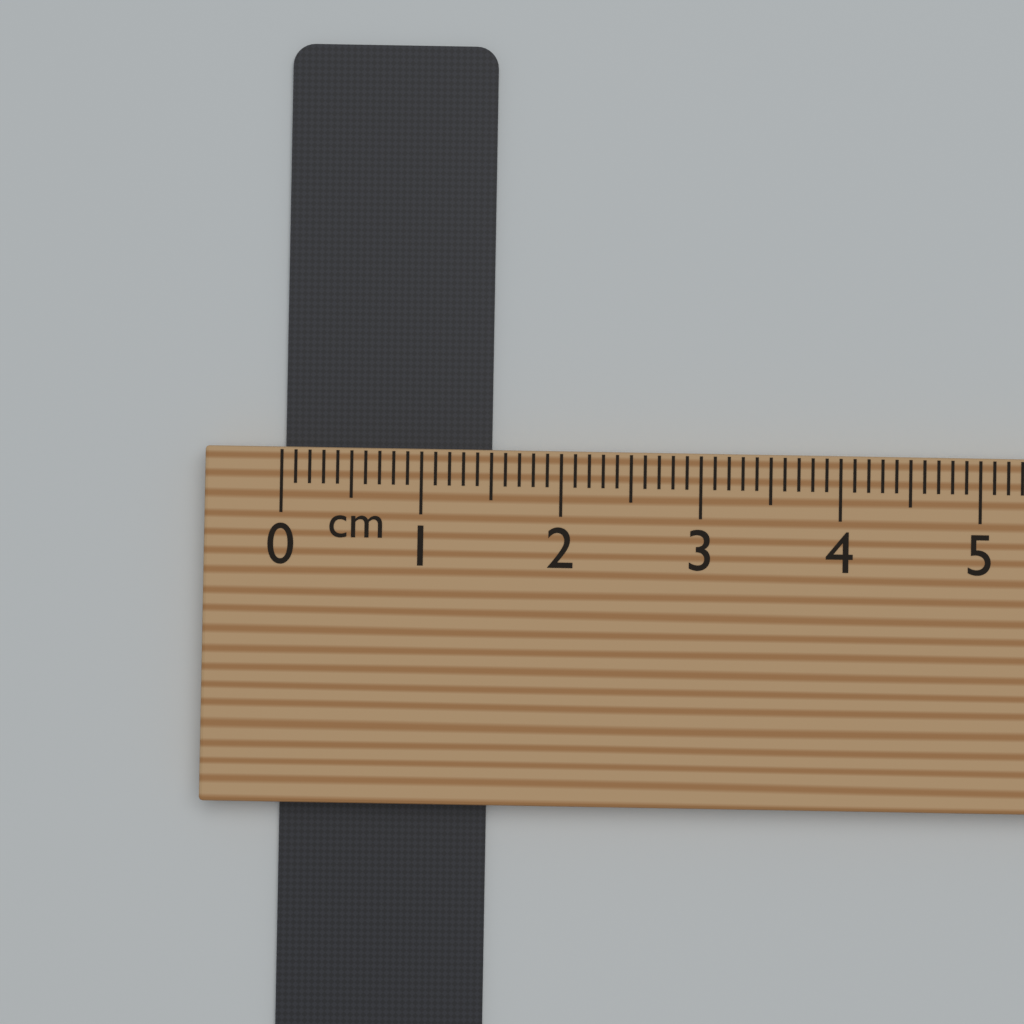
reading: 1.5 cm
